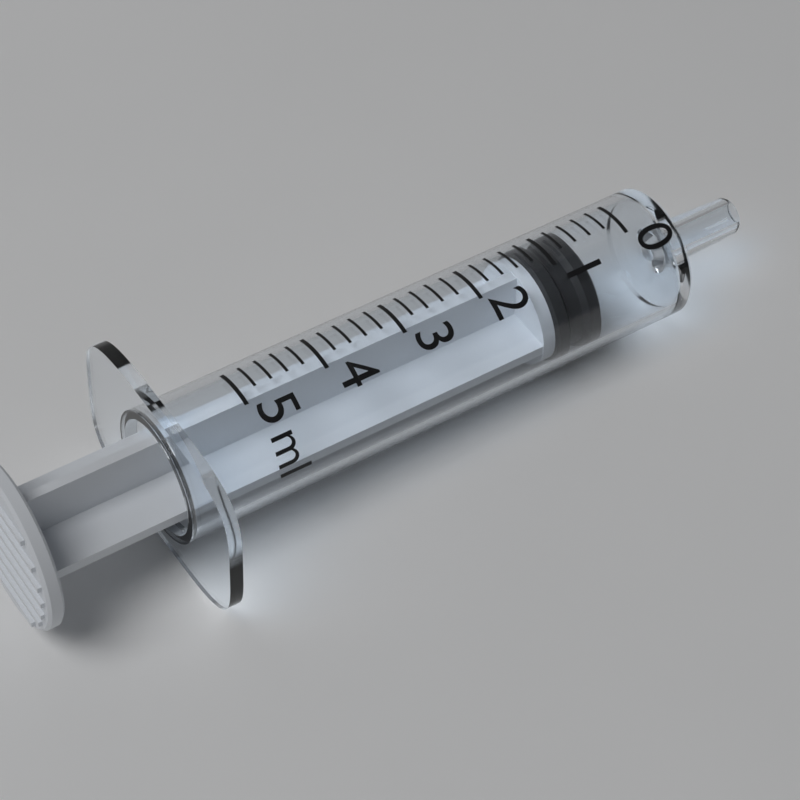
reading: 0.6 ml
